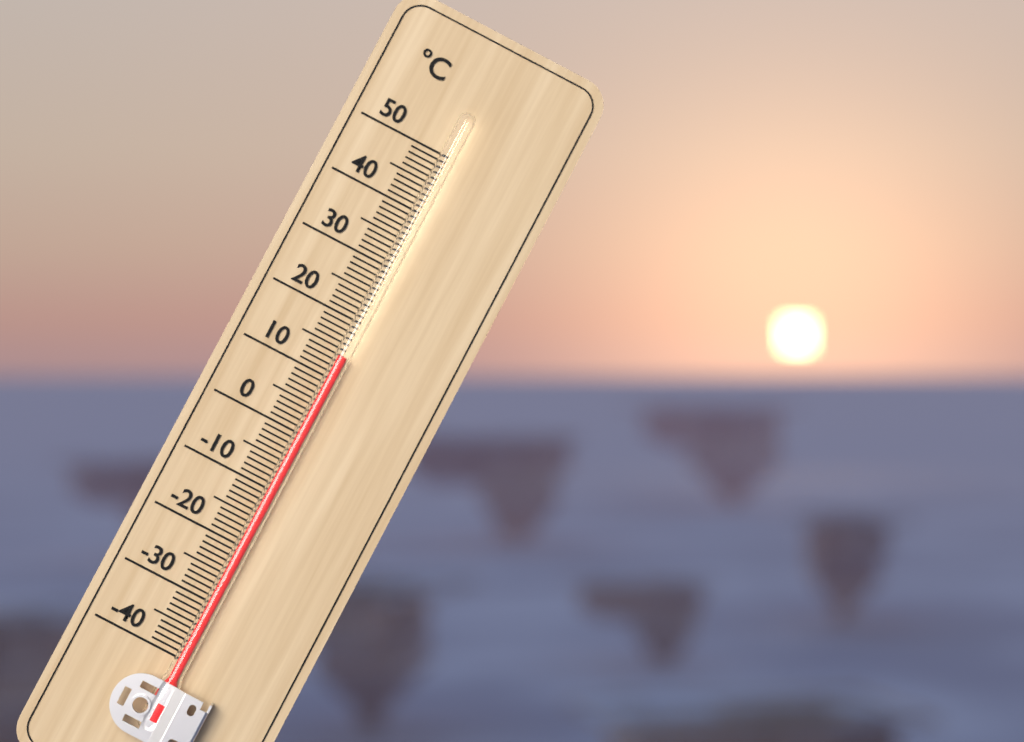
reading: 14 °C
